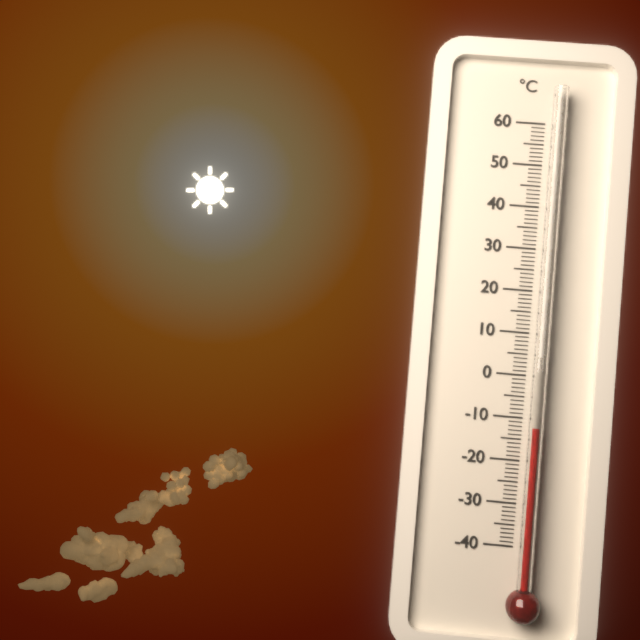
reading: -12 °C
